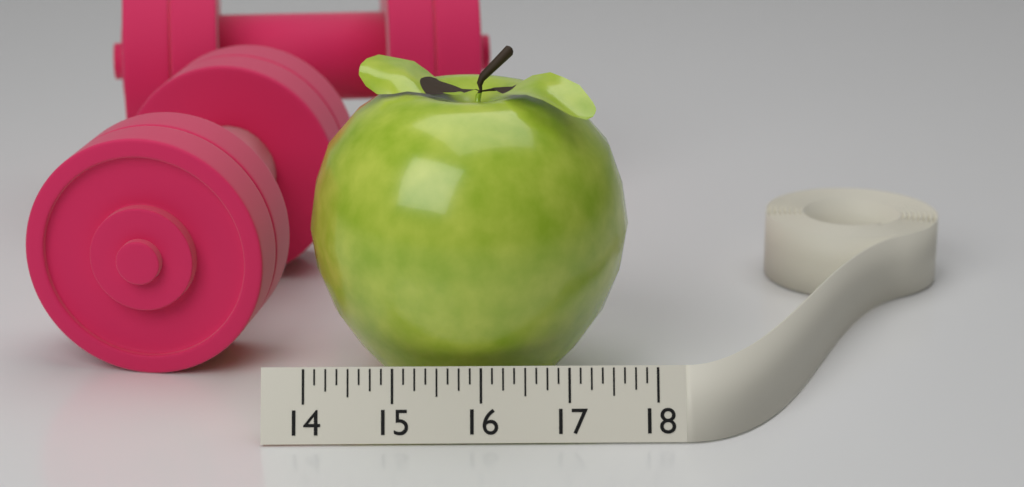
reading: 17.750 (no unit)
